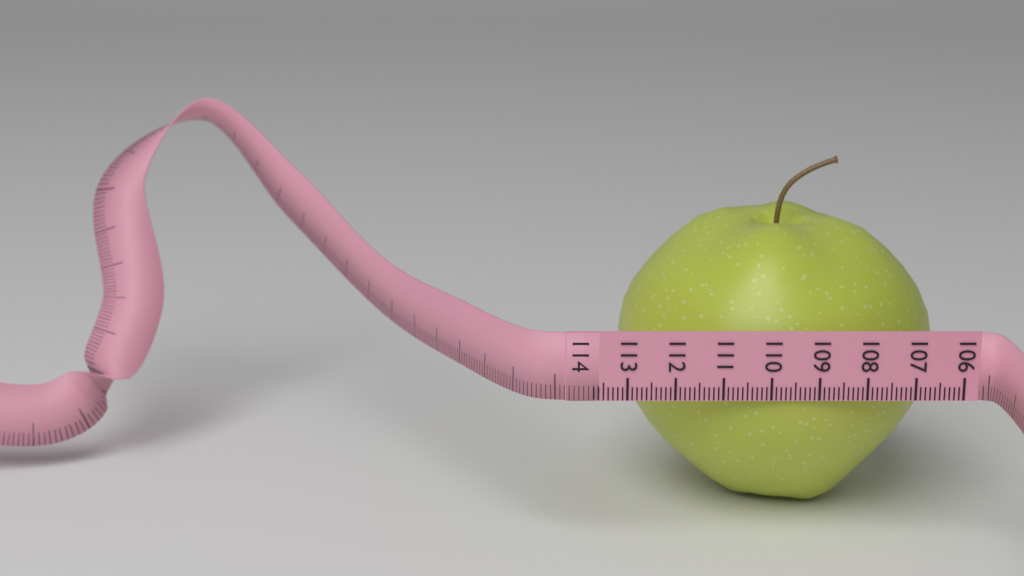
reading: 113.0 (no unit)
